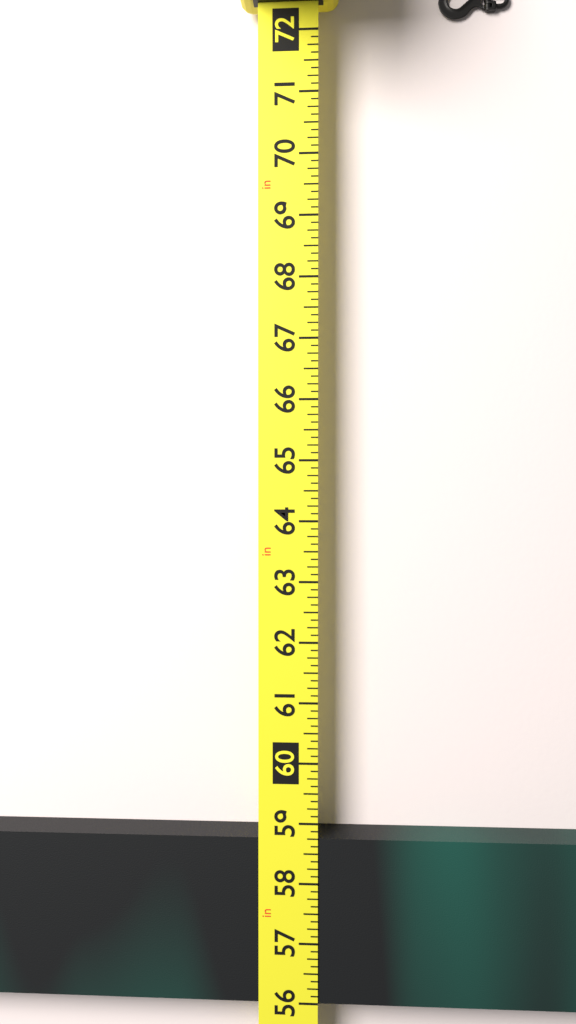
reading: 58.750 in
